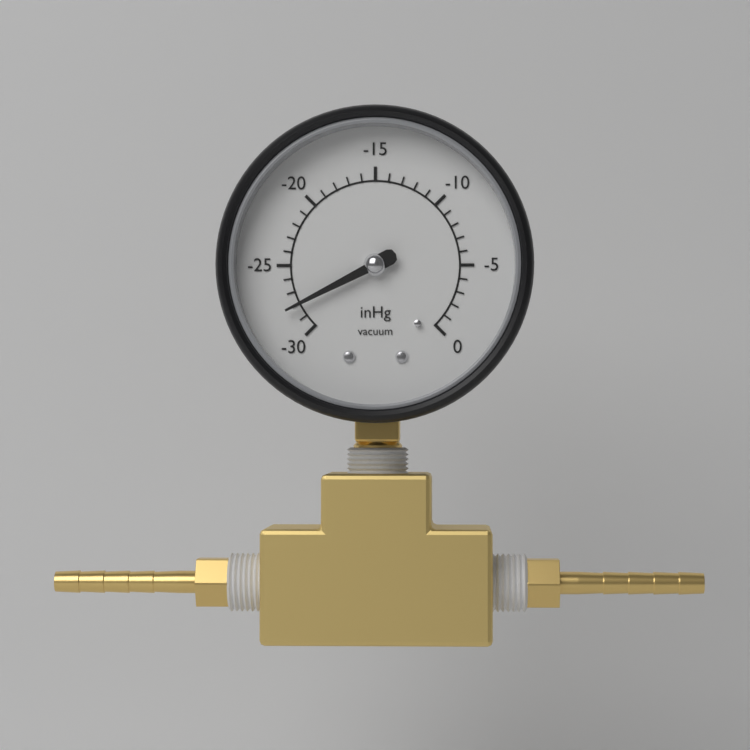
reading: -28 inHg
